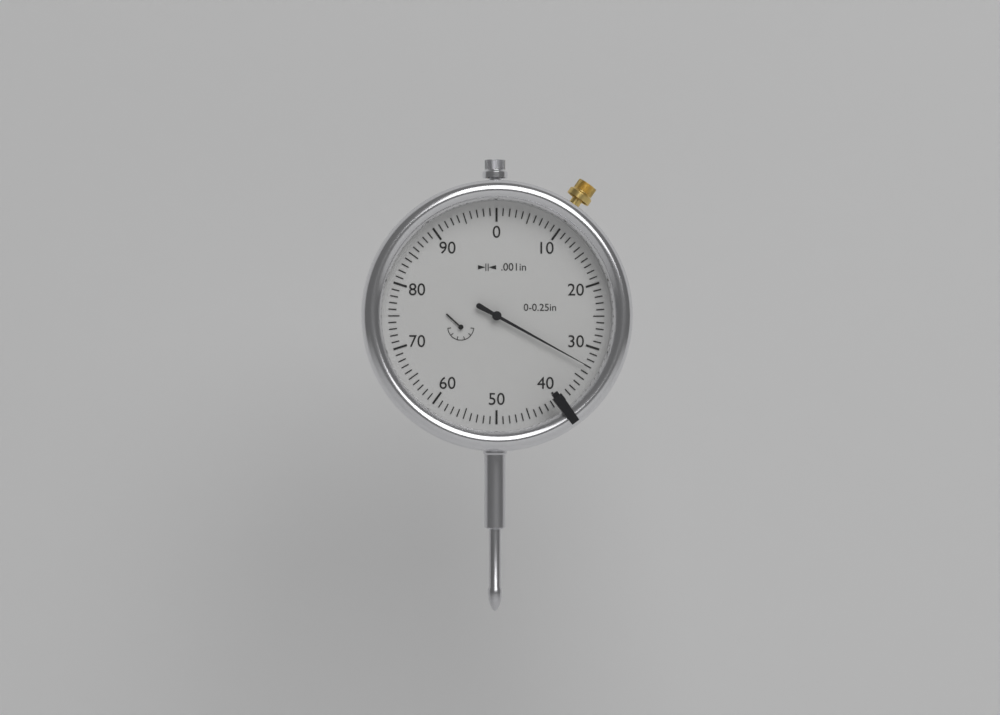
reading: 0.033 in
